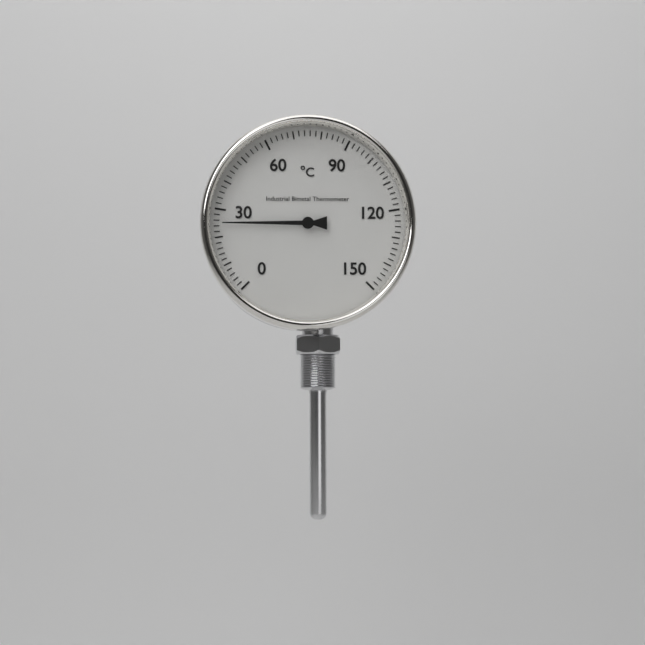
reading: 25 °C
